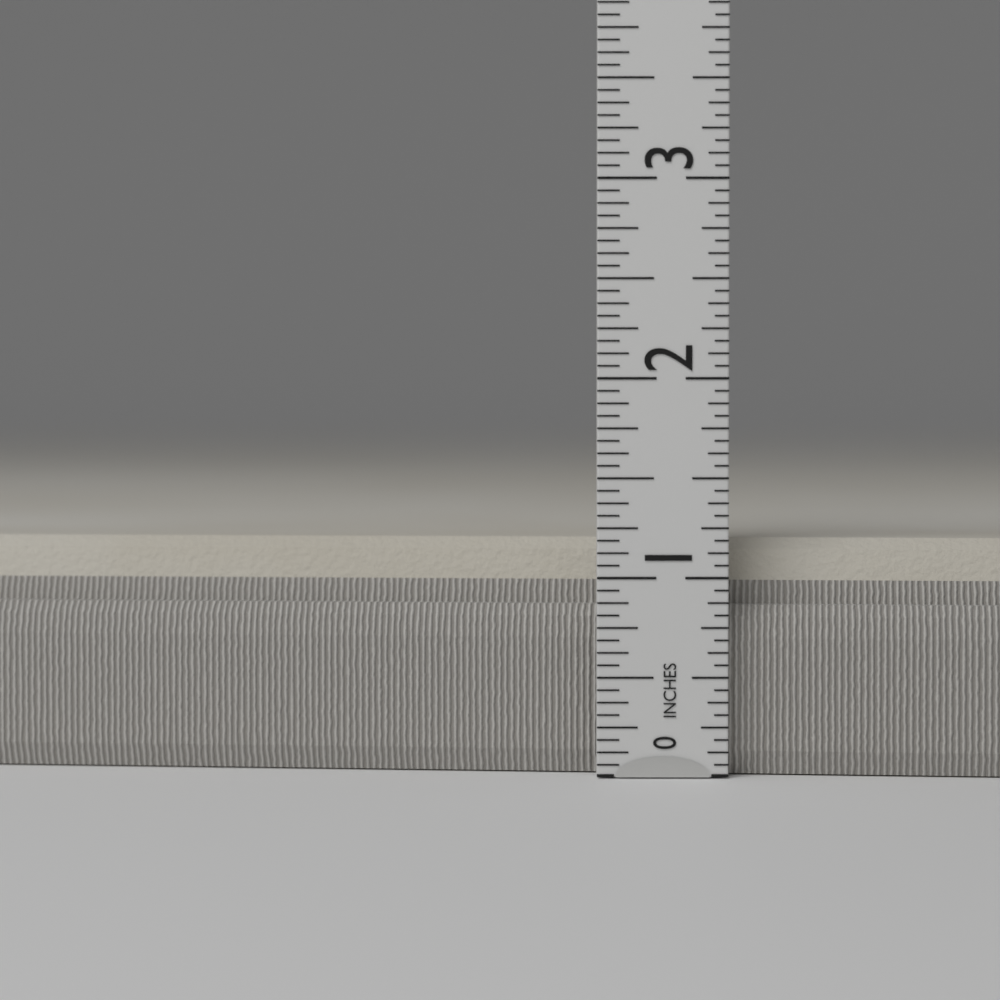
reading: 1.1875 in
